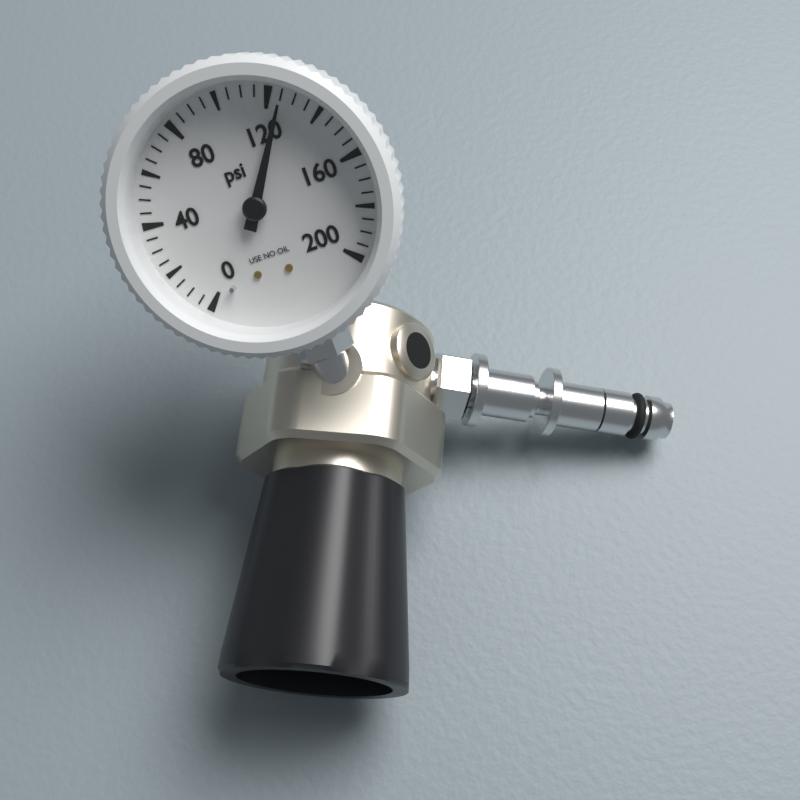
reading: 125 psi
